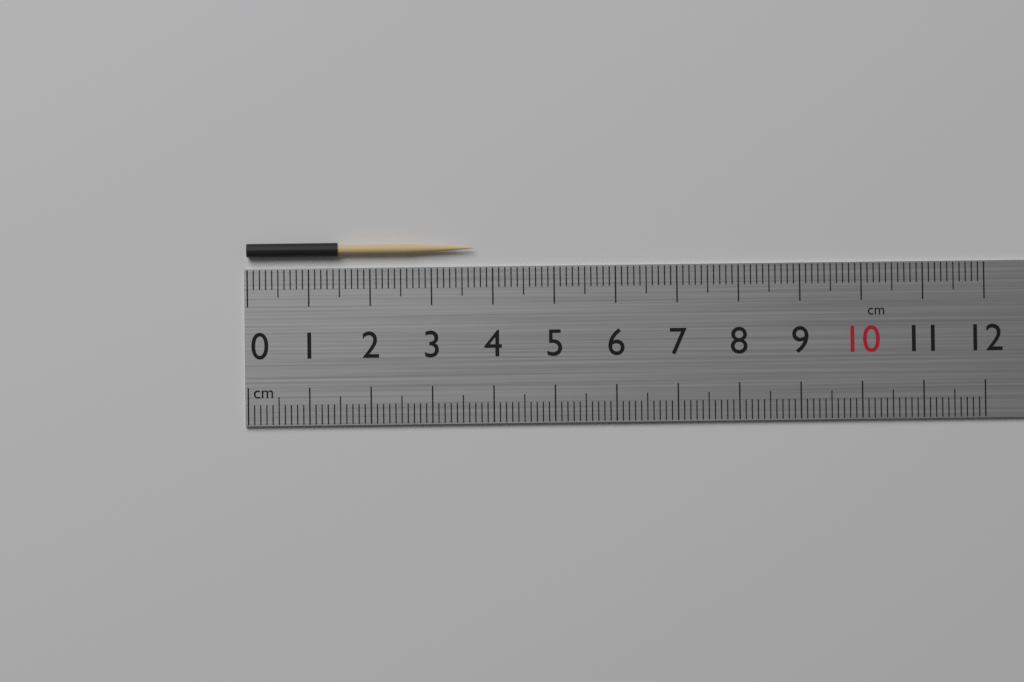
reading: 3.7 cm
